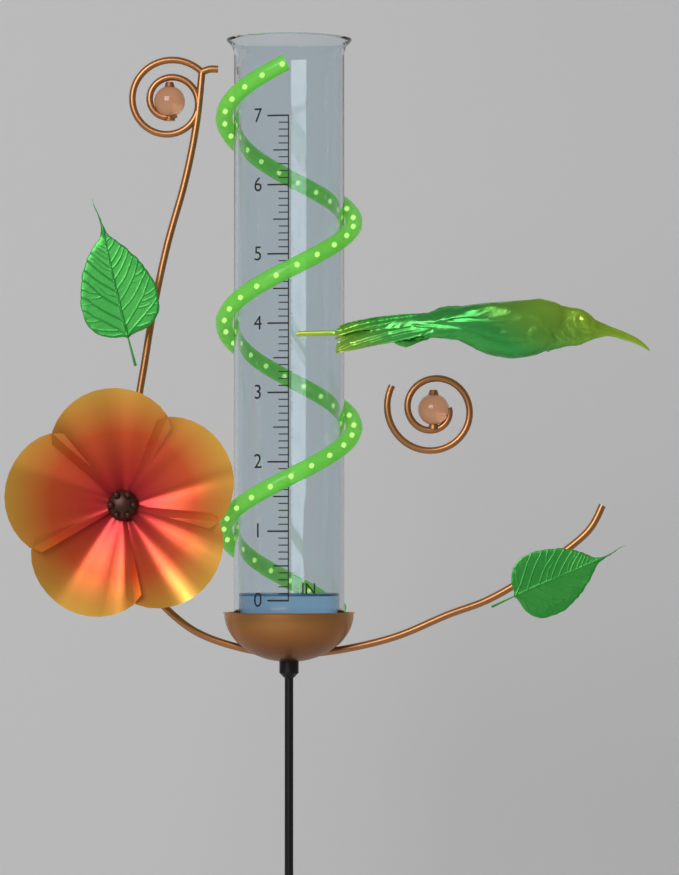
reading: 0.1 in
